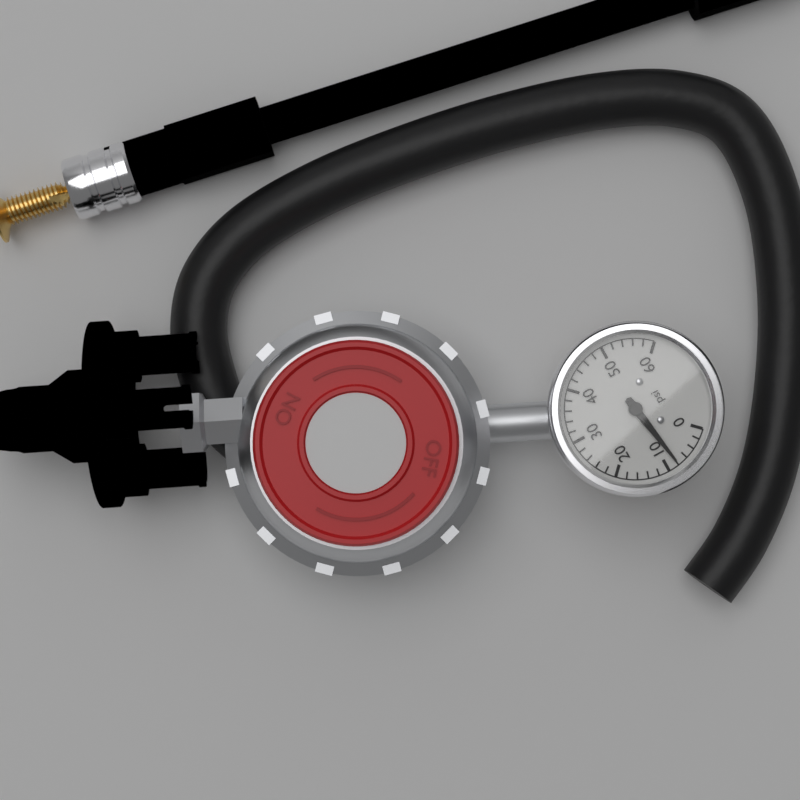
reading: 8 psi
